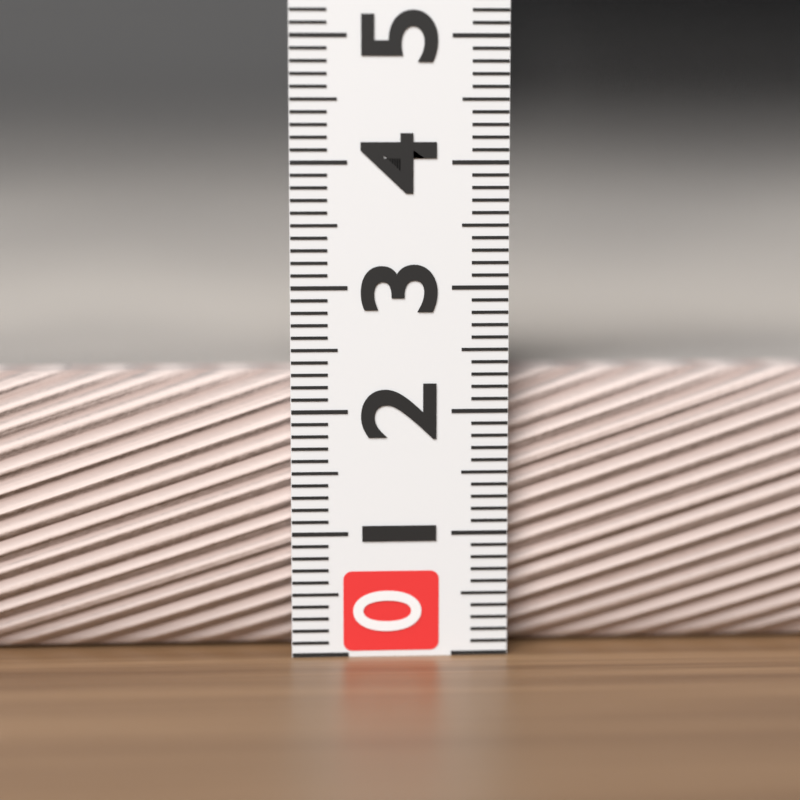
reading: 2.3 (no unit)
